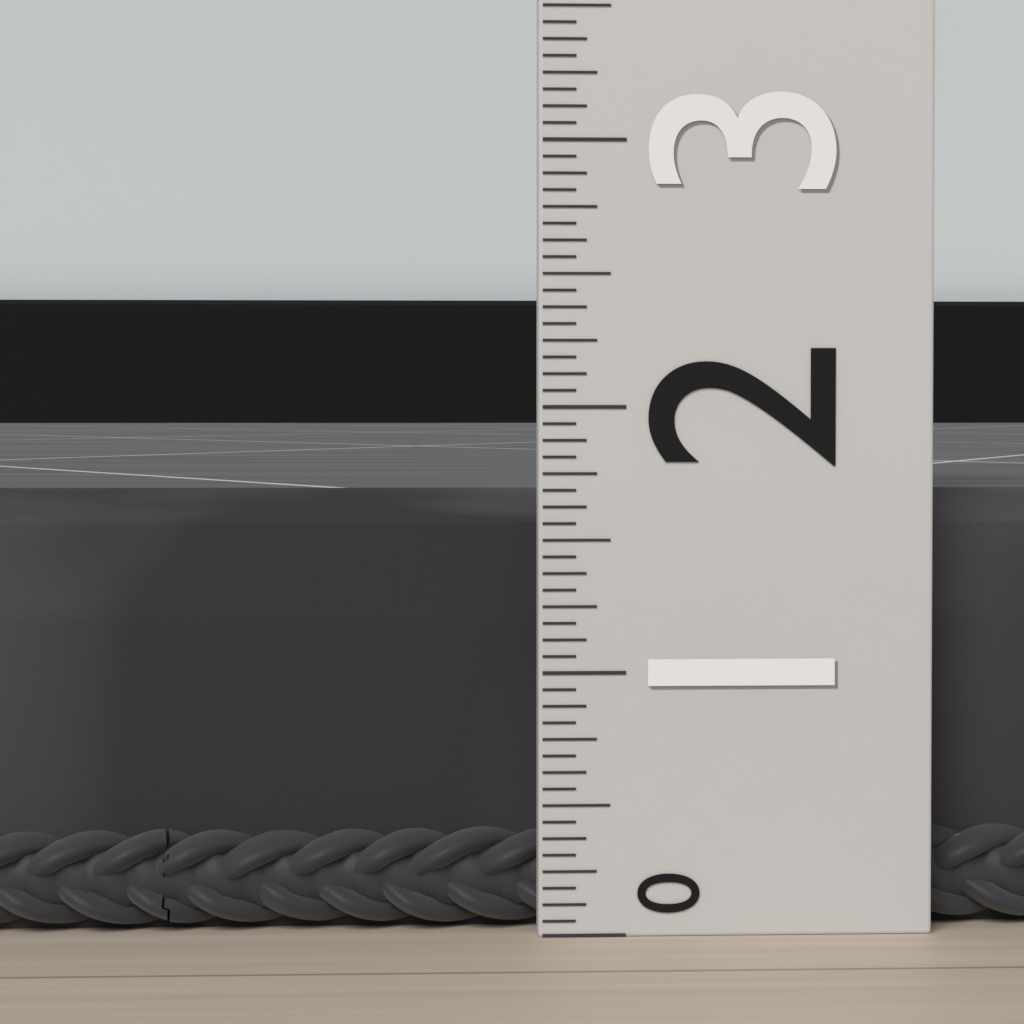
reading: 1.6875 (no unit)
